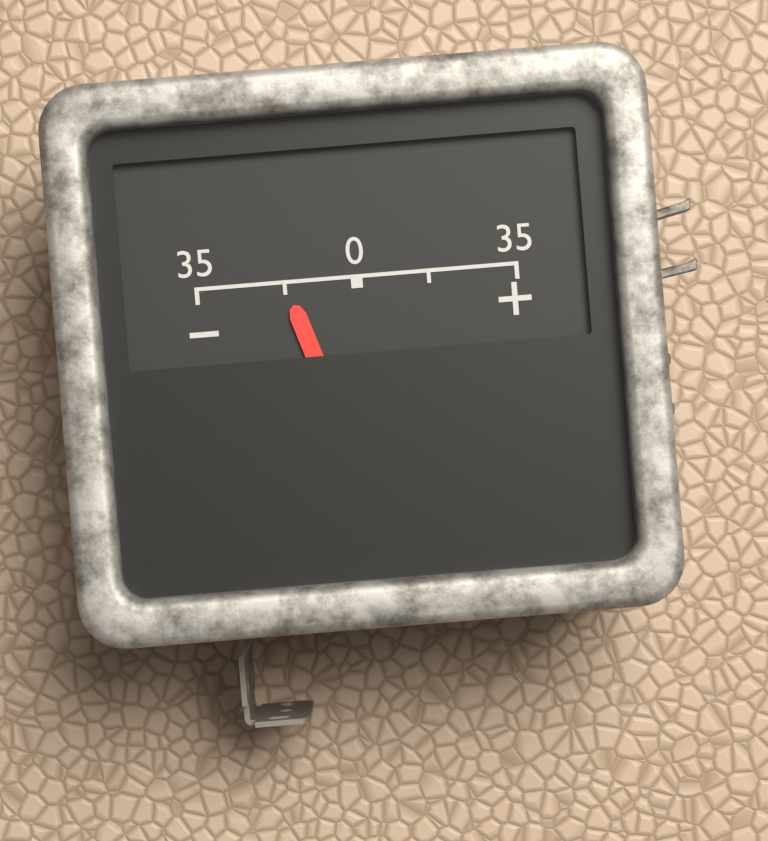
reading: -17.5 (no unit)
